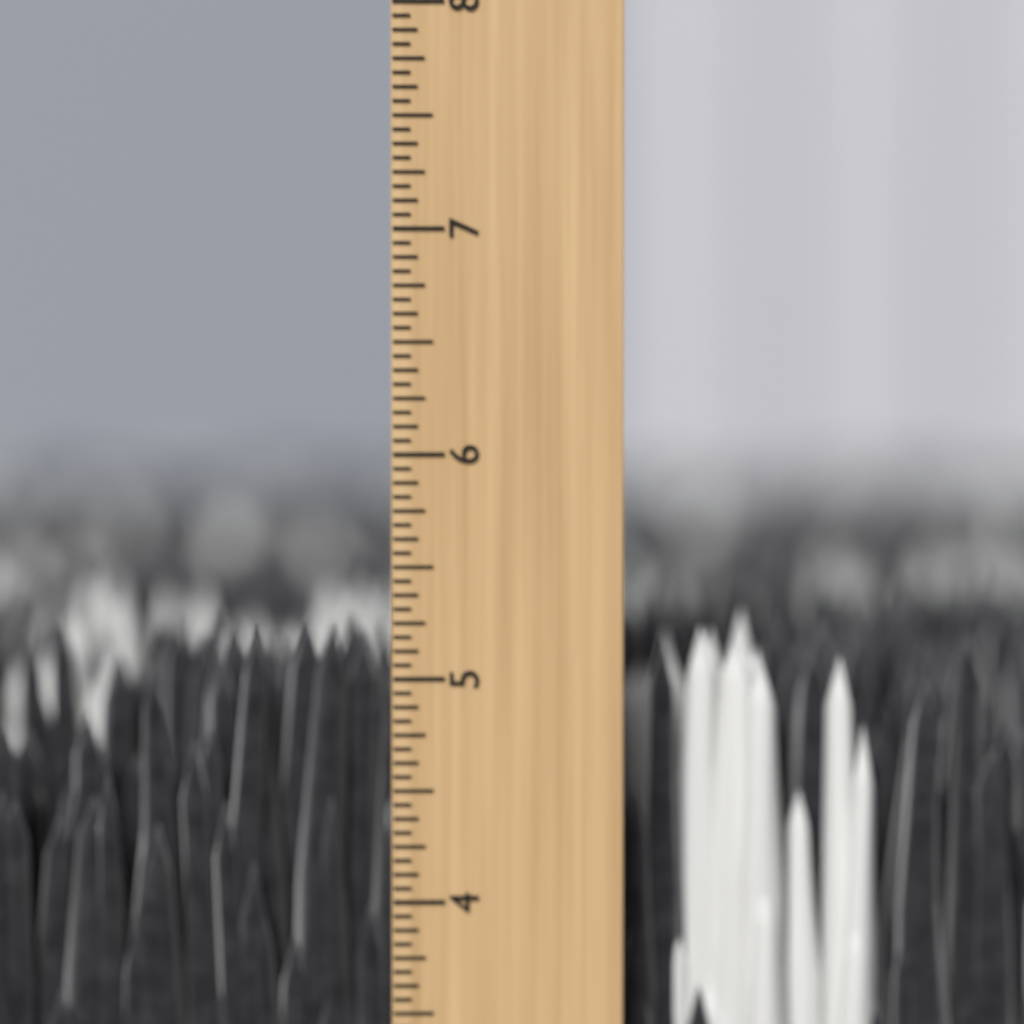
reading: 5.2500 inch
